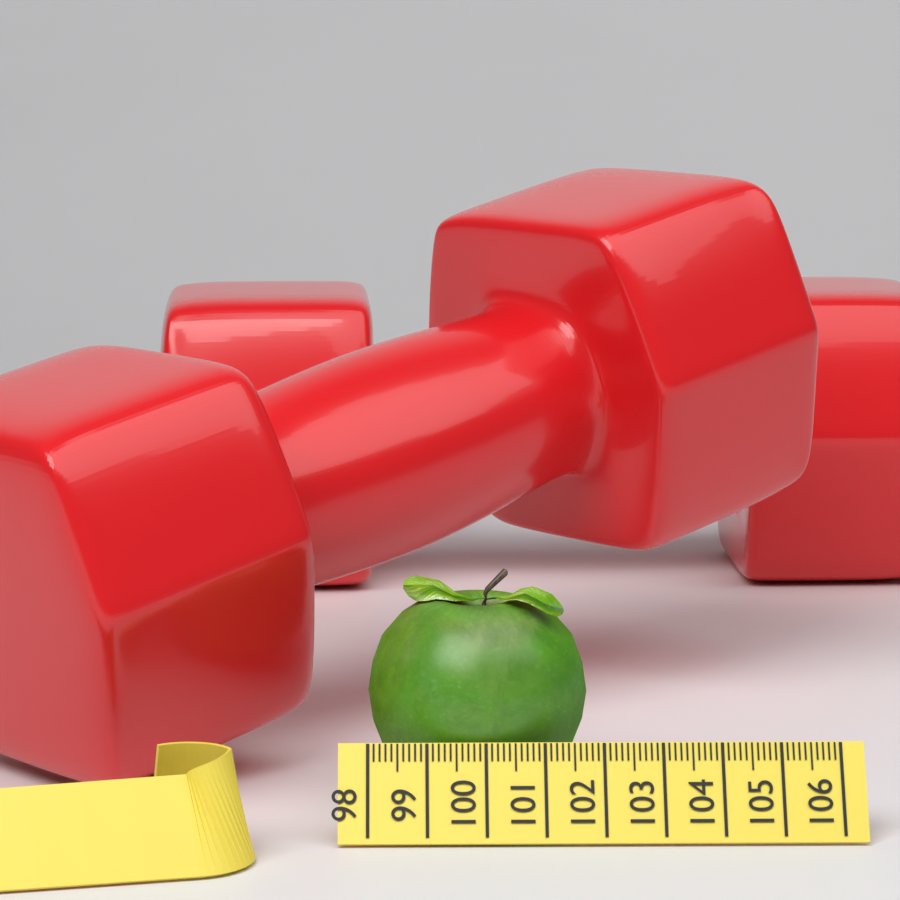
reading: 101.8 (no unit)
